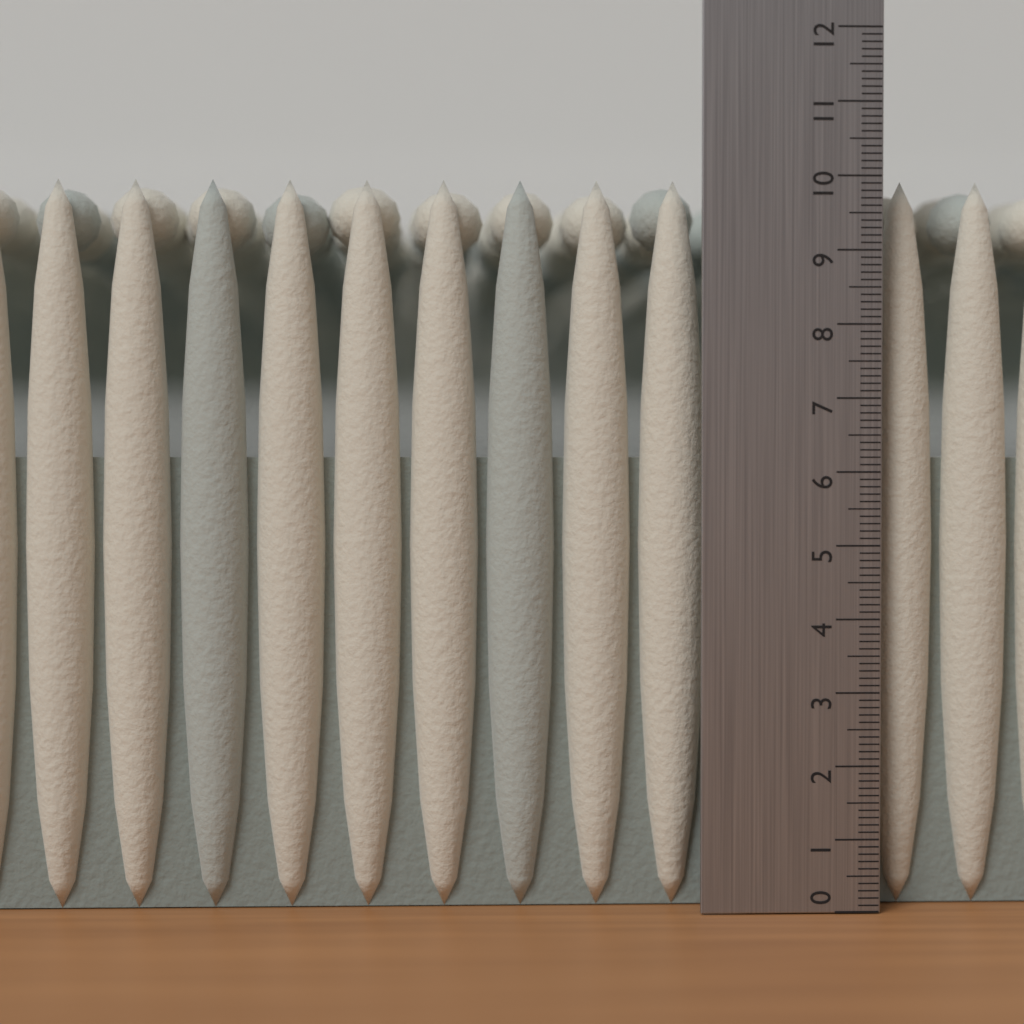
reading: 10.0 (no unit)
